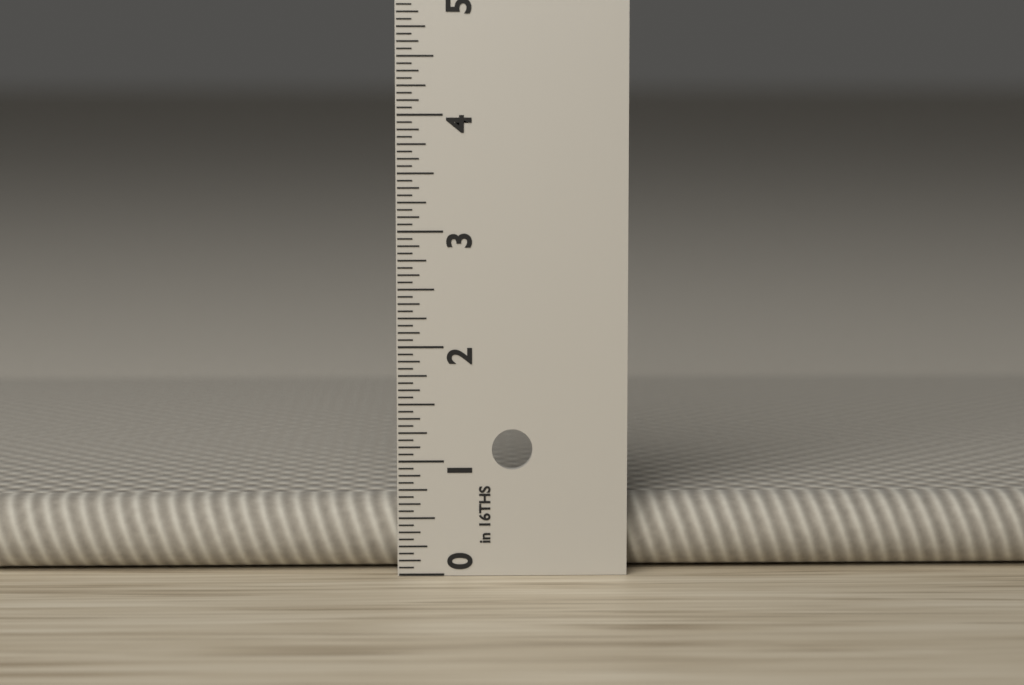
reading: 0.6250 in
